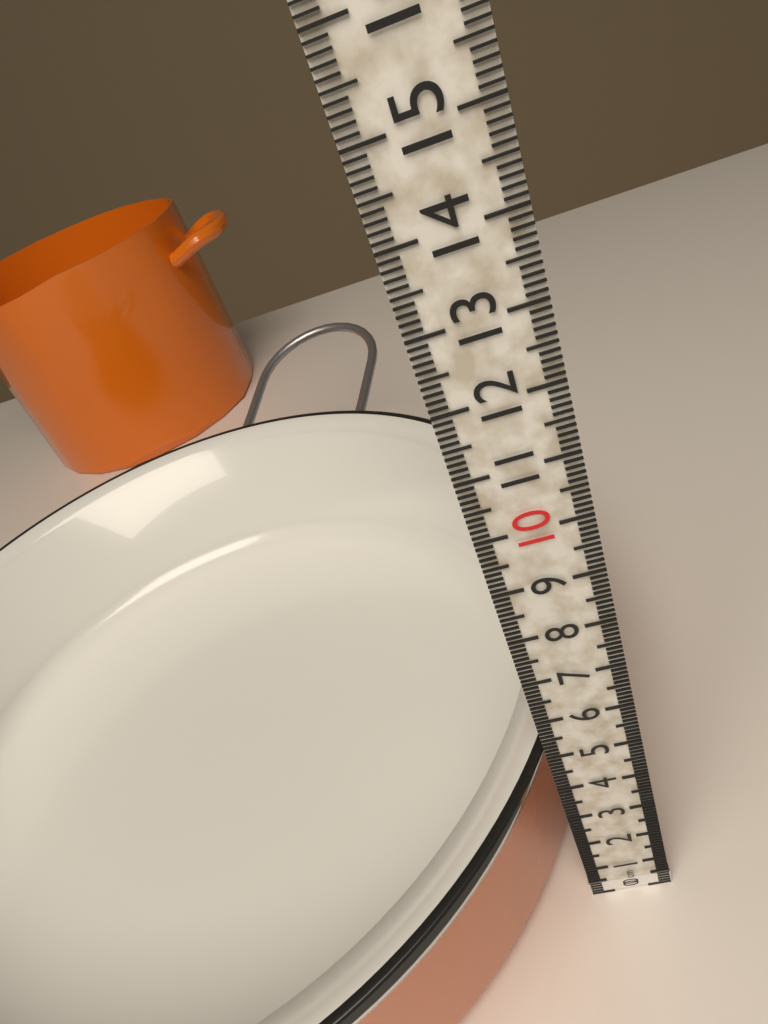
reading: 4.8 cm
